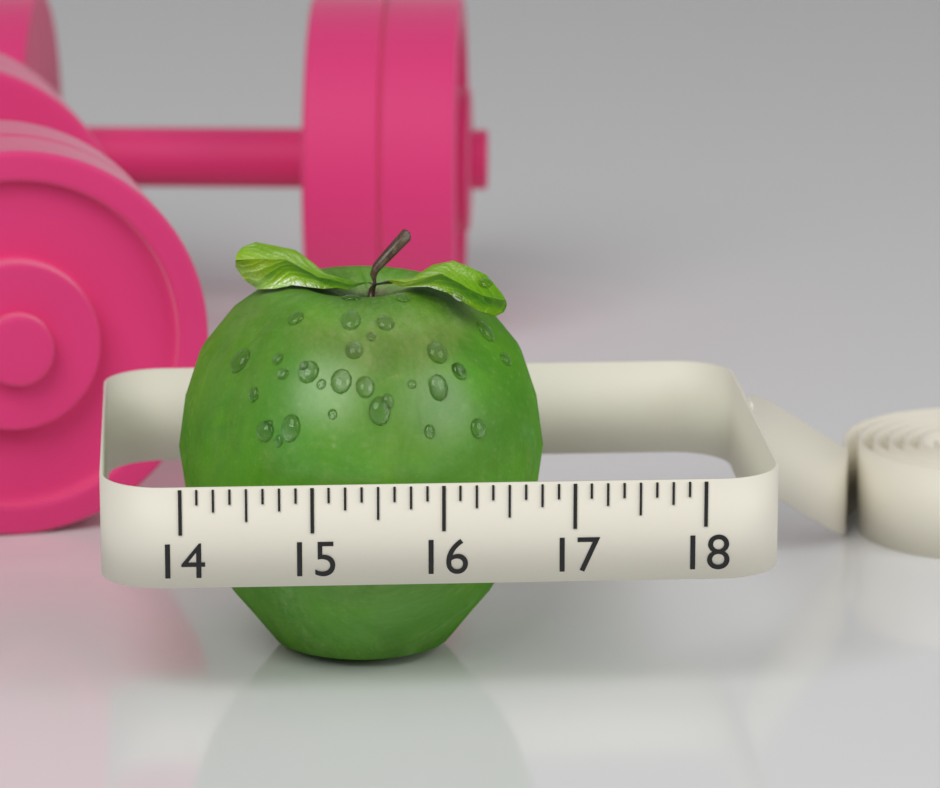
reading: 16.875 (no unit)
